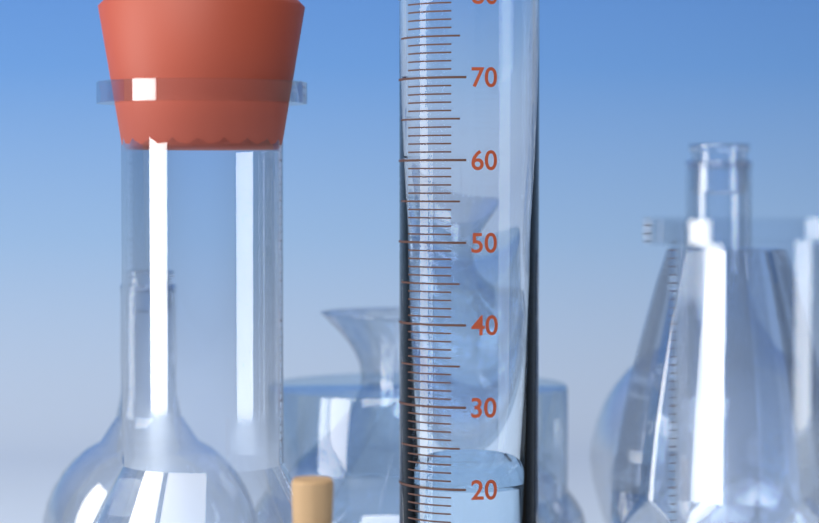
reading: 20 ml
